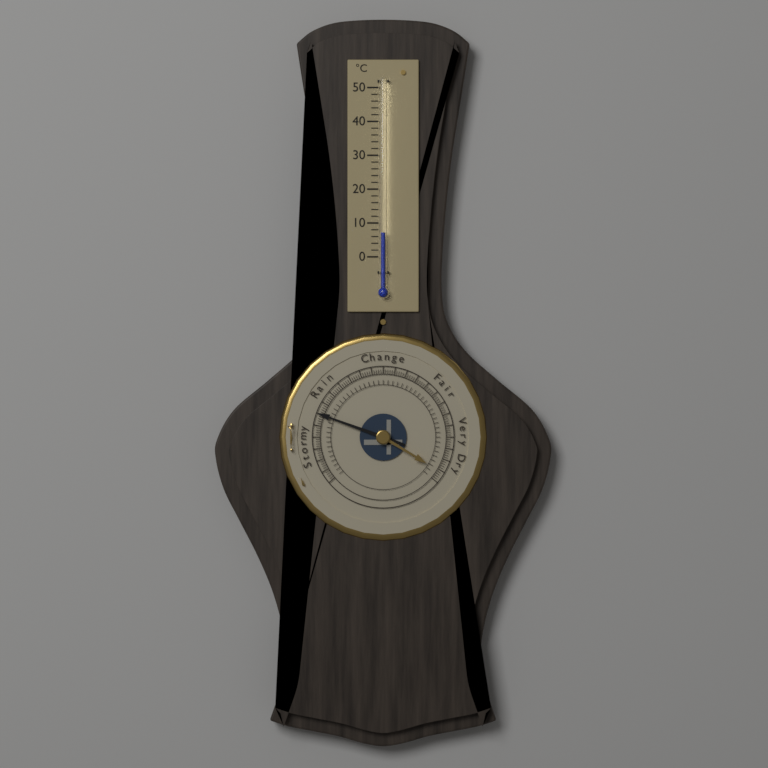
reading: 7 °C
